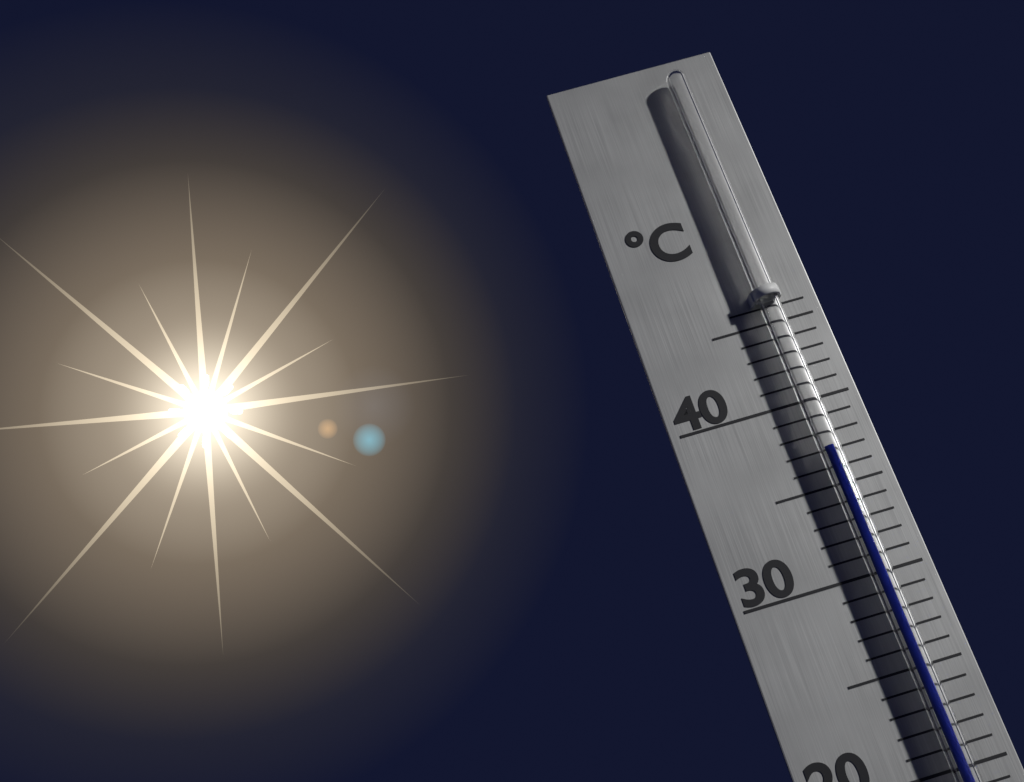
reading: 37 °C
